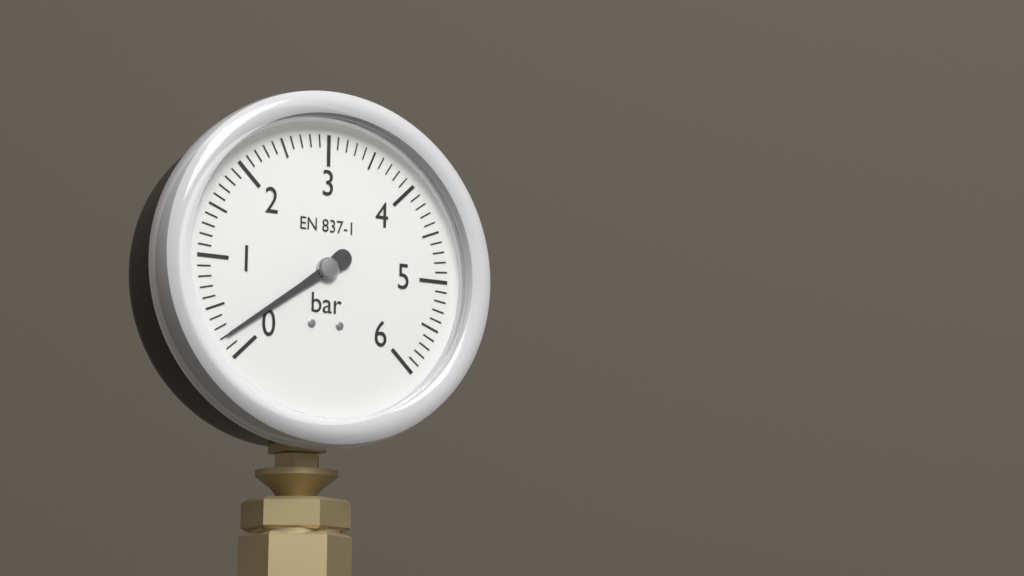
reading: 0.2 bar
